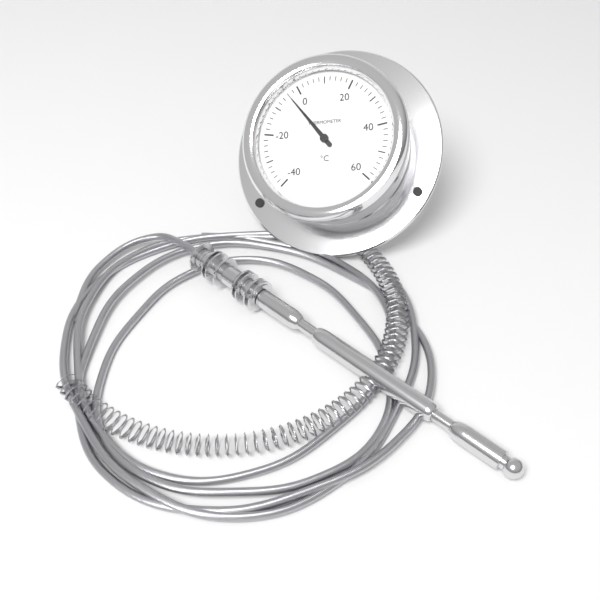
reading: -4 °C
